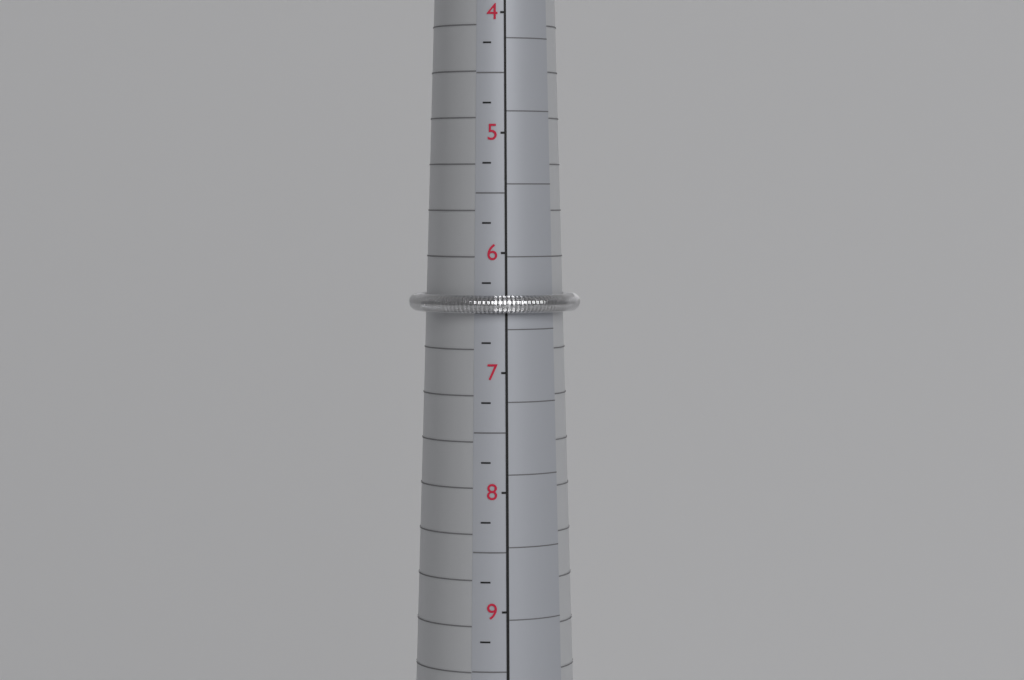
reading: 6.50 (no unit)
